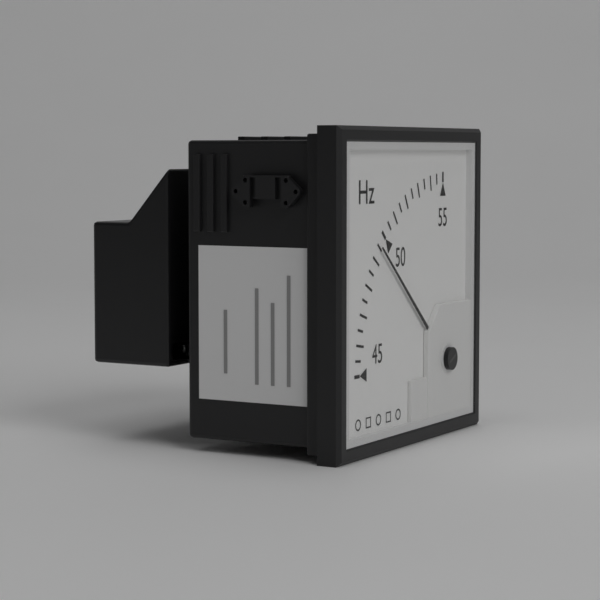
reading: 49.5 Hz
